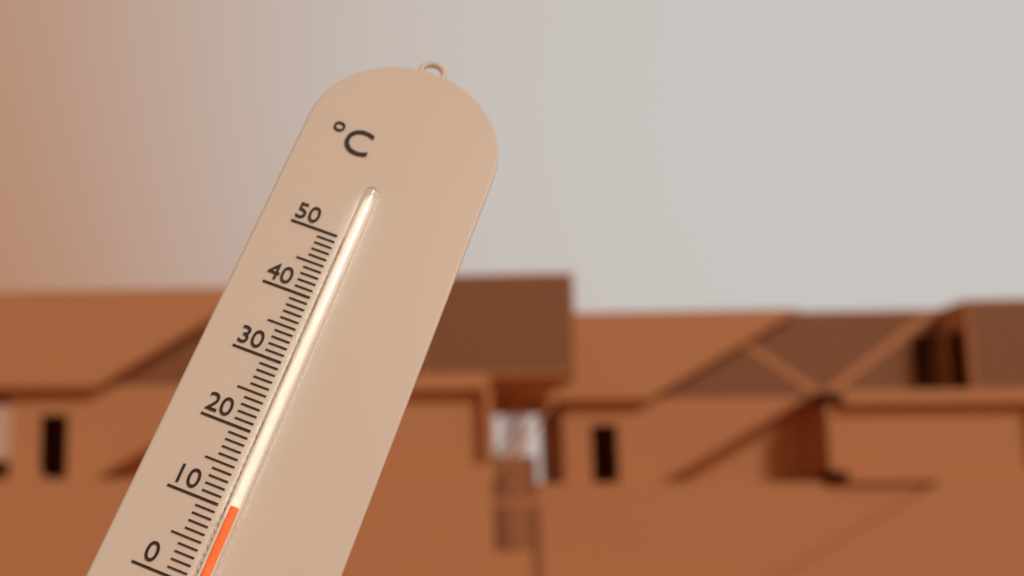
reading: 10 °C
